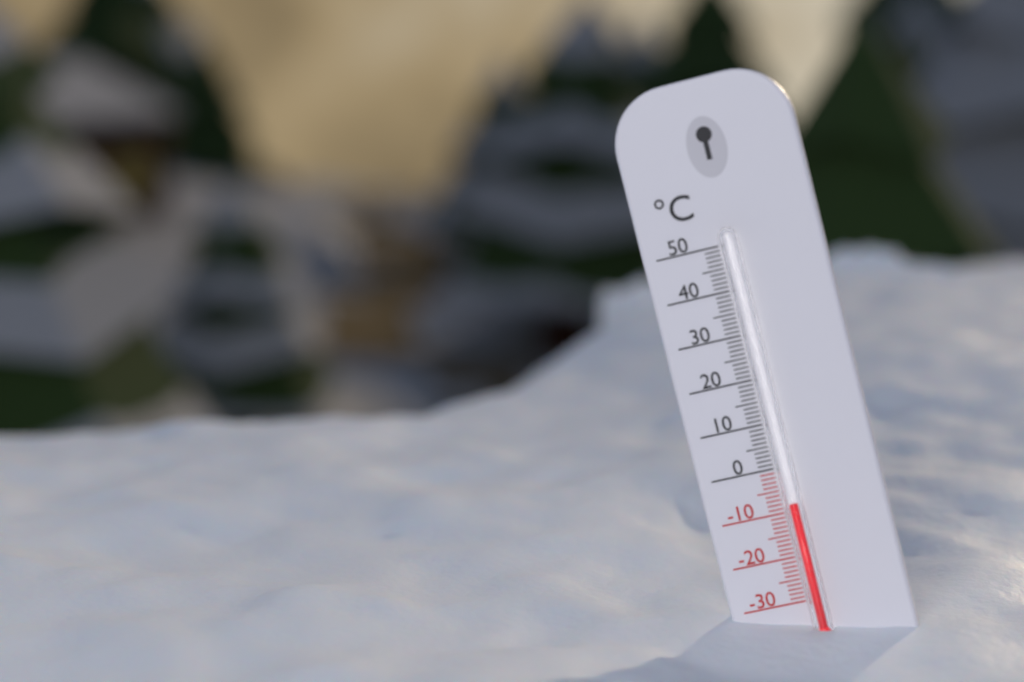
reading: -8 °C
